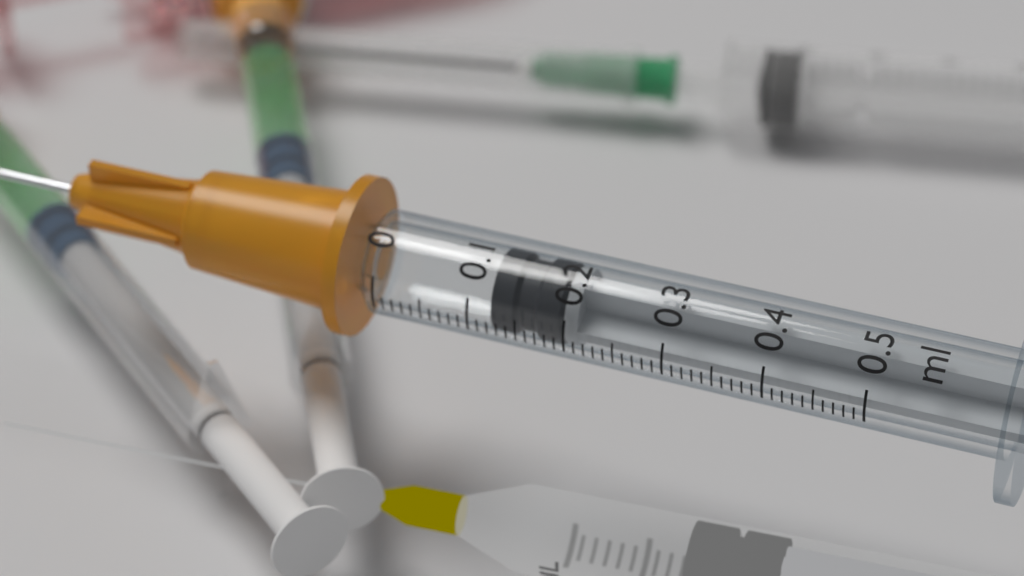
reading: 0.12 ml
